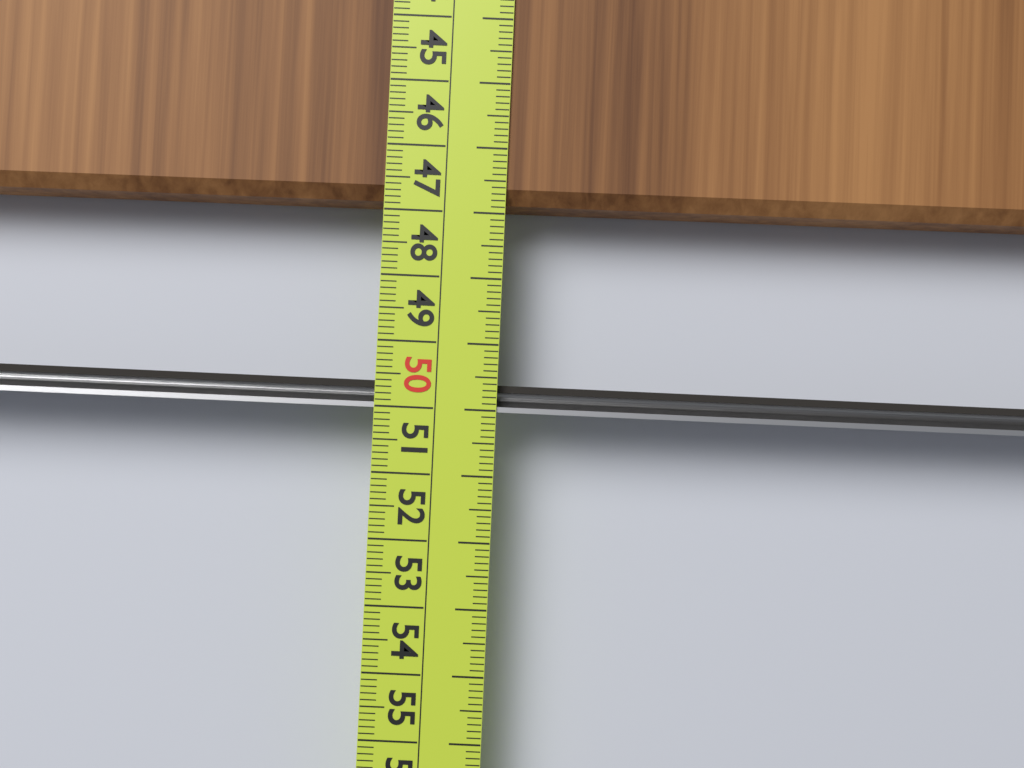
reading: 46.9 cm
